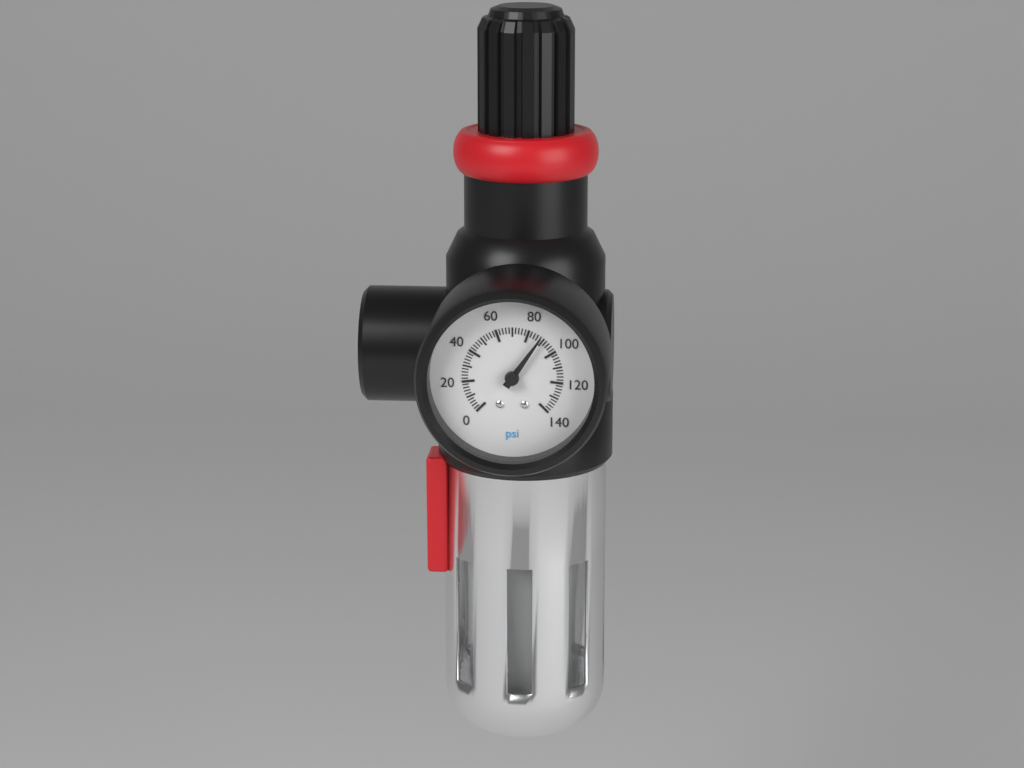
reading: 88 psi
